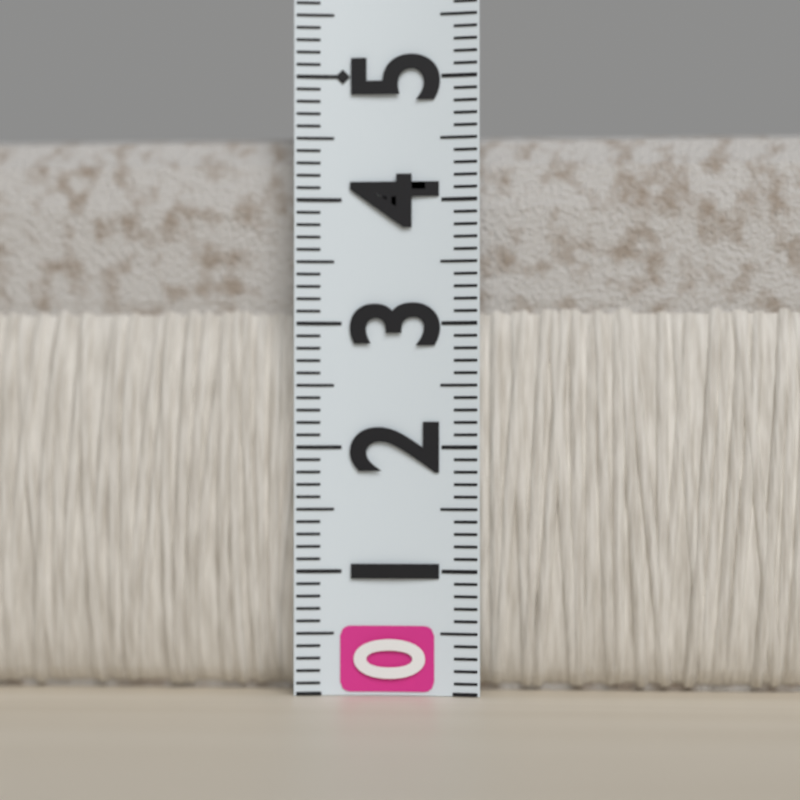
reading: 4.6 (no unit)
